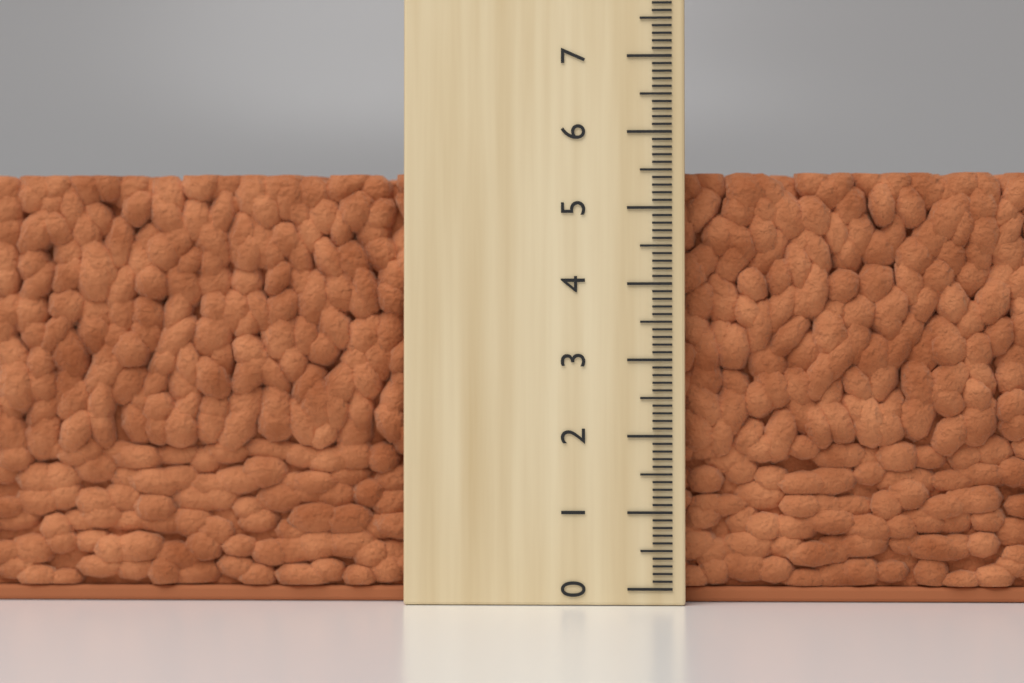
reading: 5.5 (no unit)
